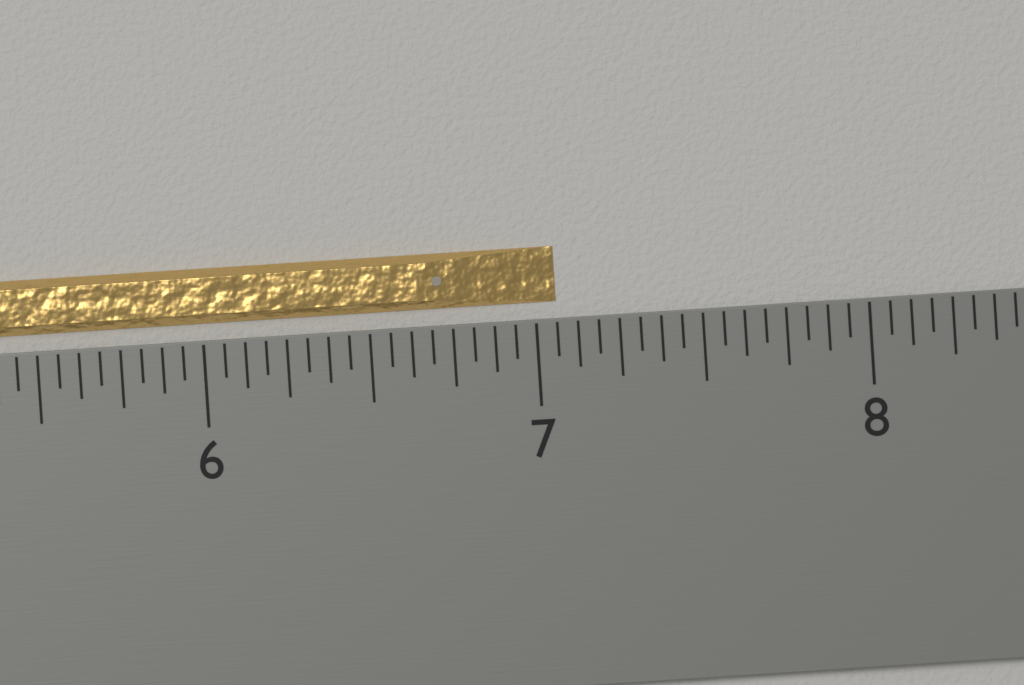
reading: 7.0625 inch
